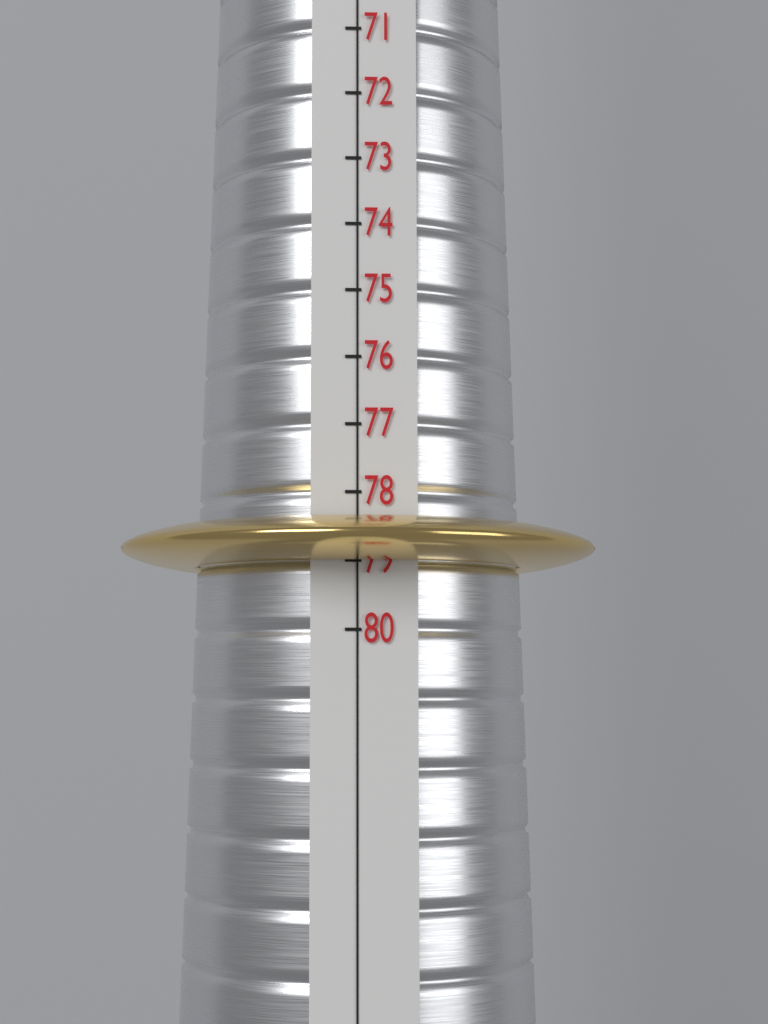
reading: 79 (no unit)
